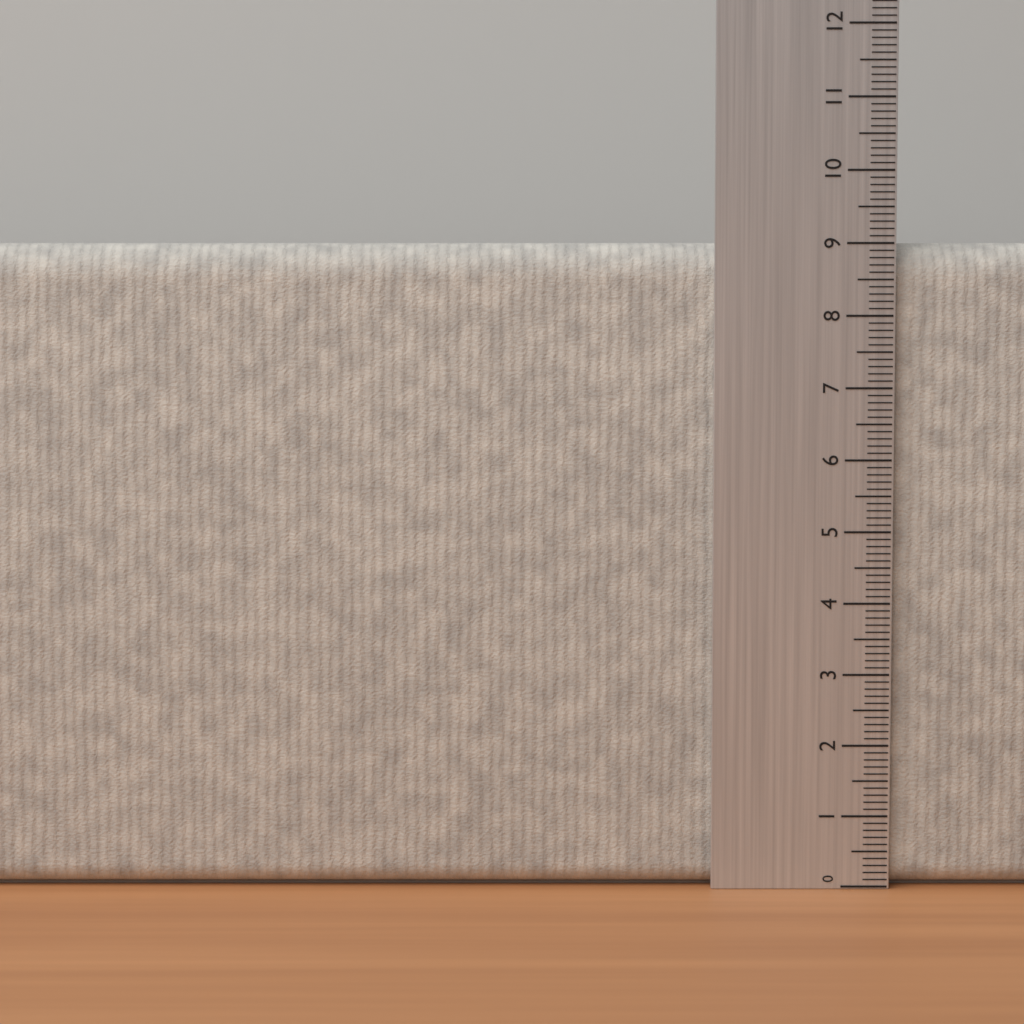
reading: 9.0 (no unit)
